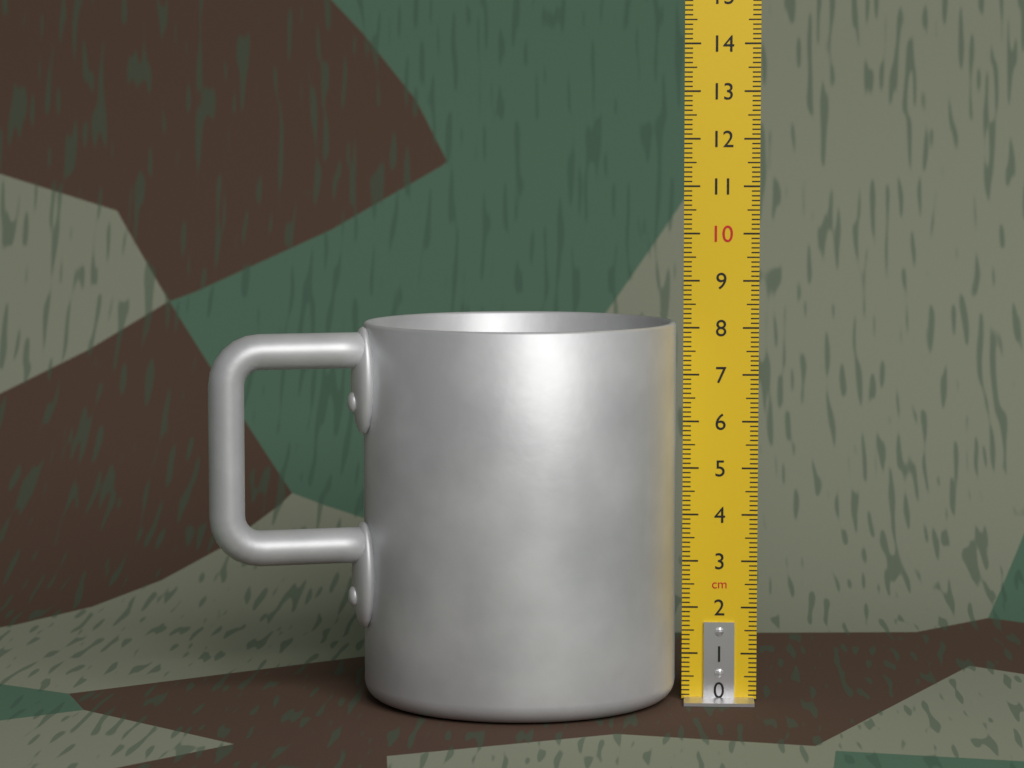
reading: 8.1 cm
